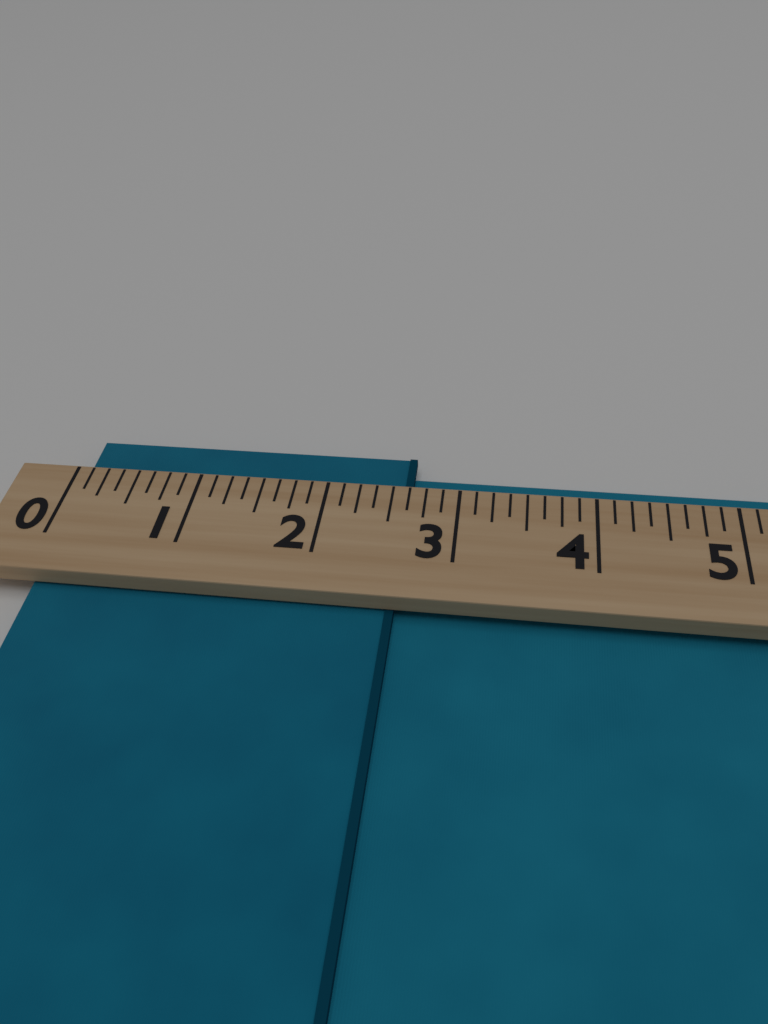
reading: 2.625 (no unit)
